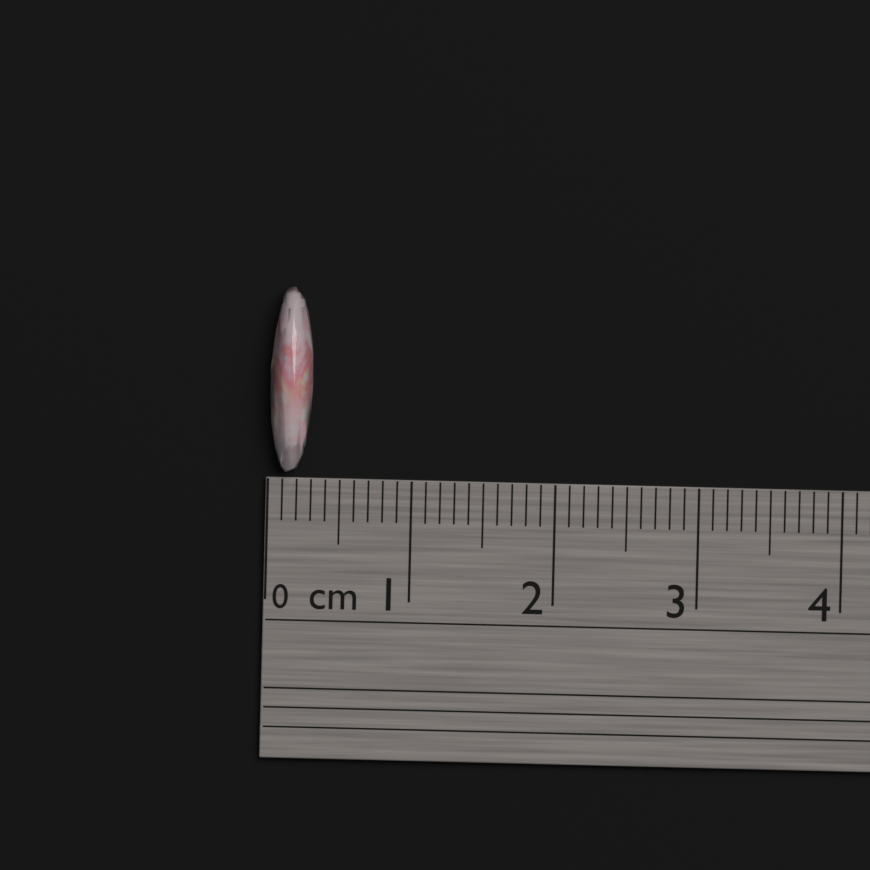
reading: 0.3 cm
